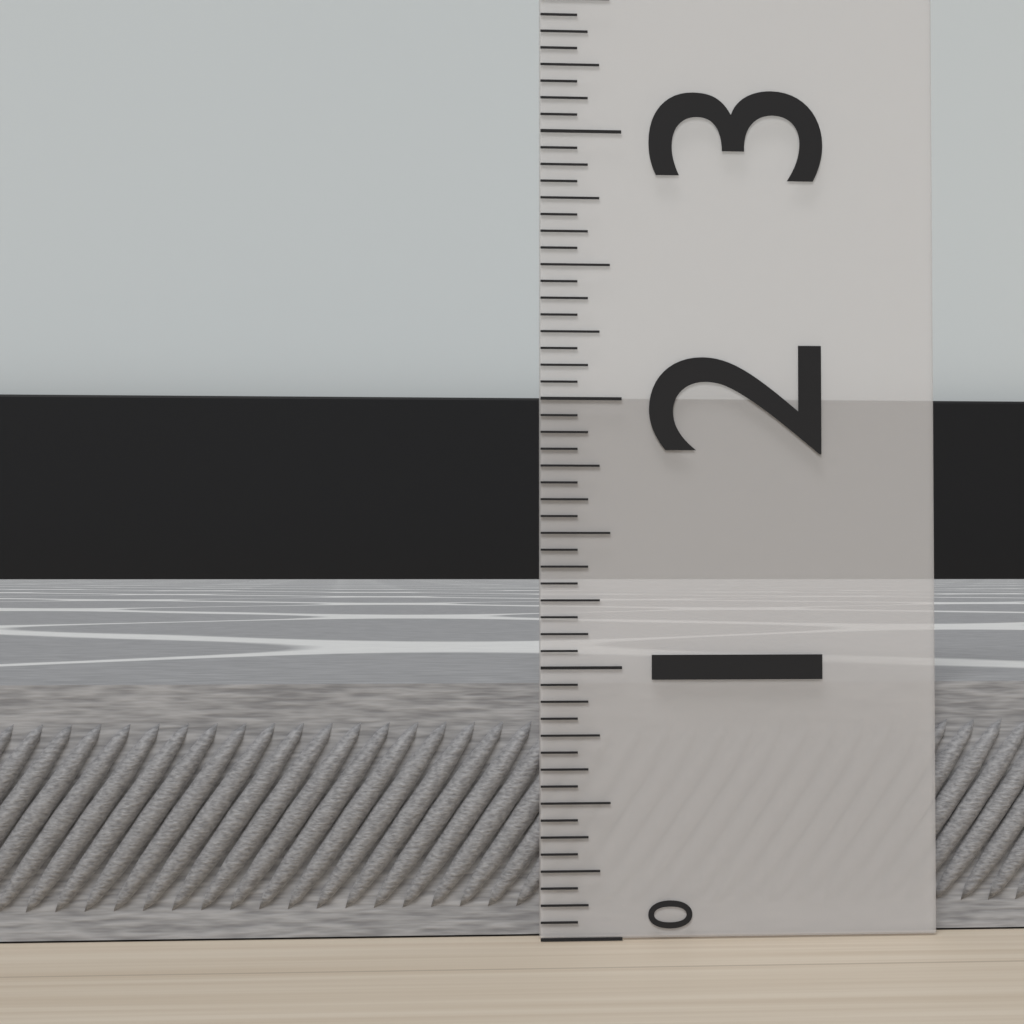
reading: 0.9375 (no unit)
